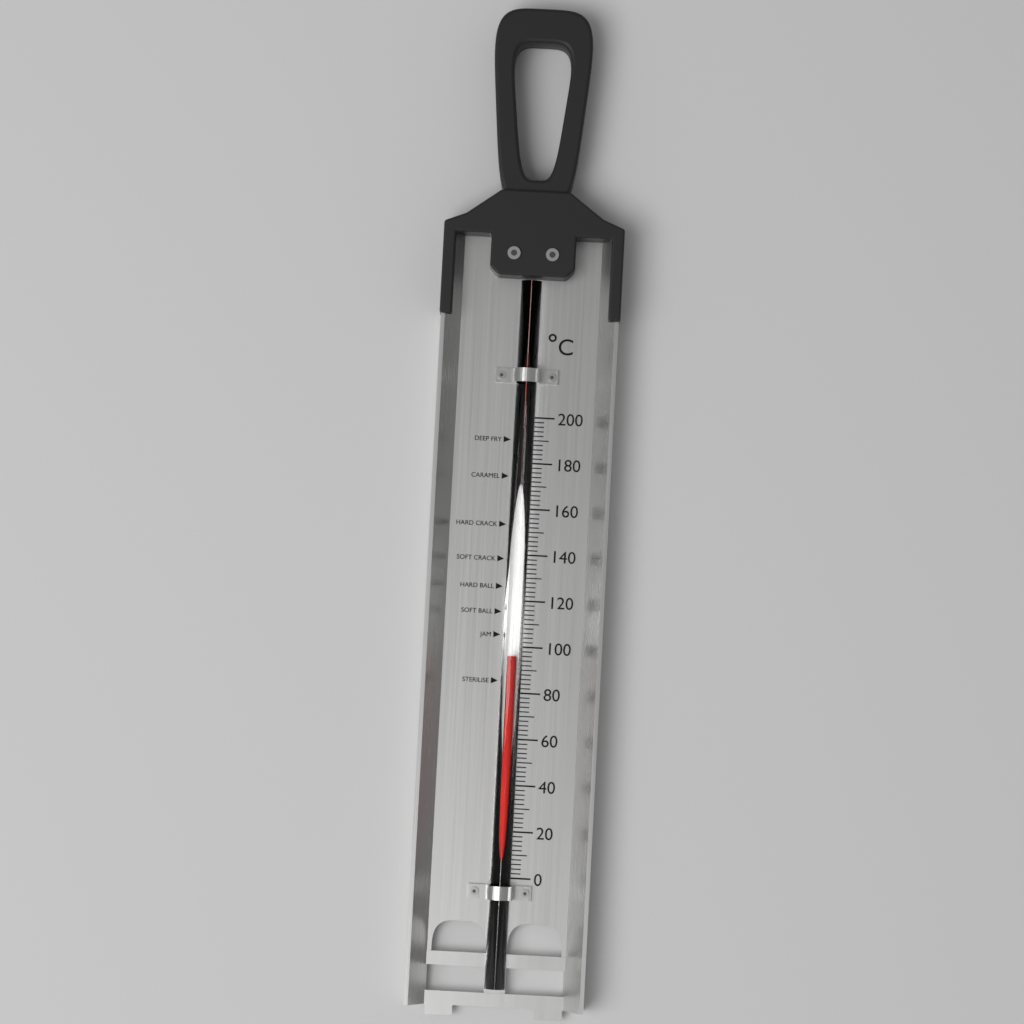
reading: 96 °C
